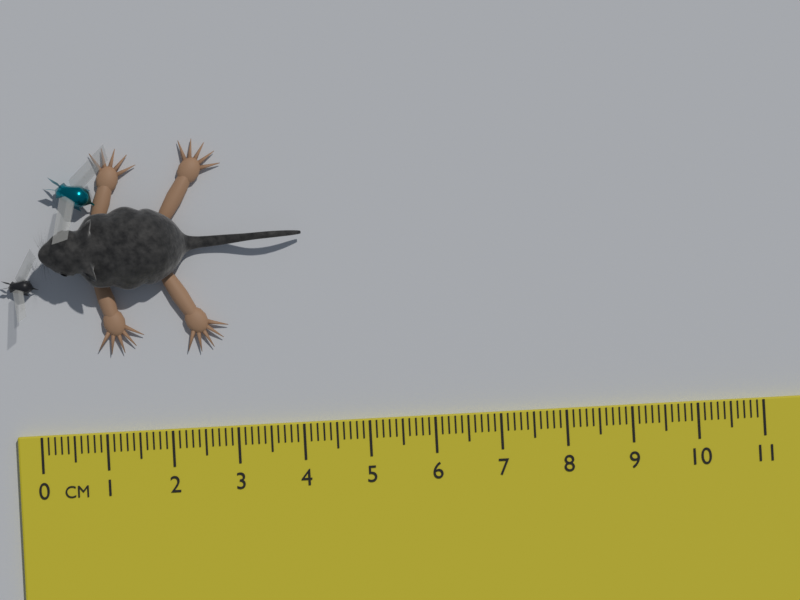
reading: 4.1 cm
